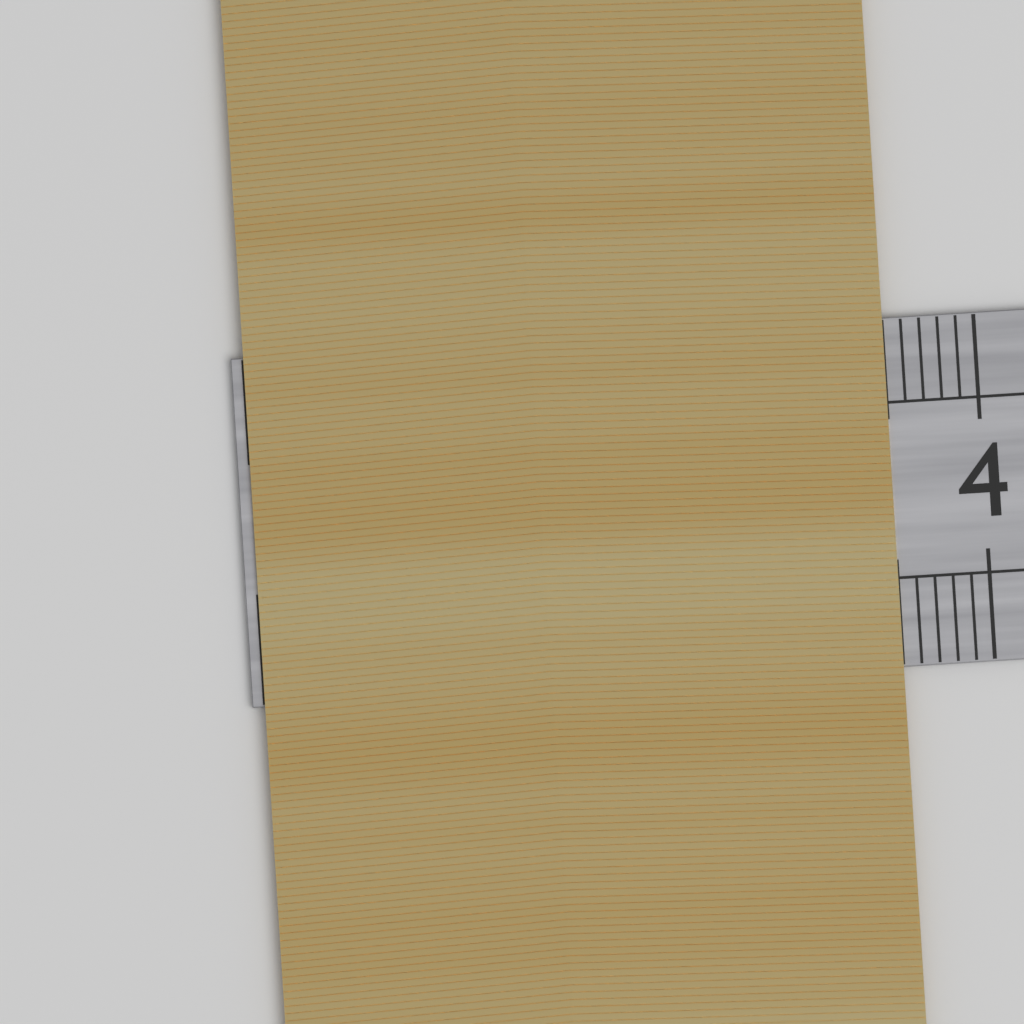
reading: 3.5 cm
